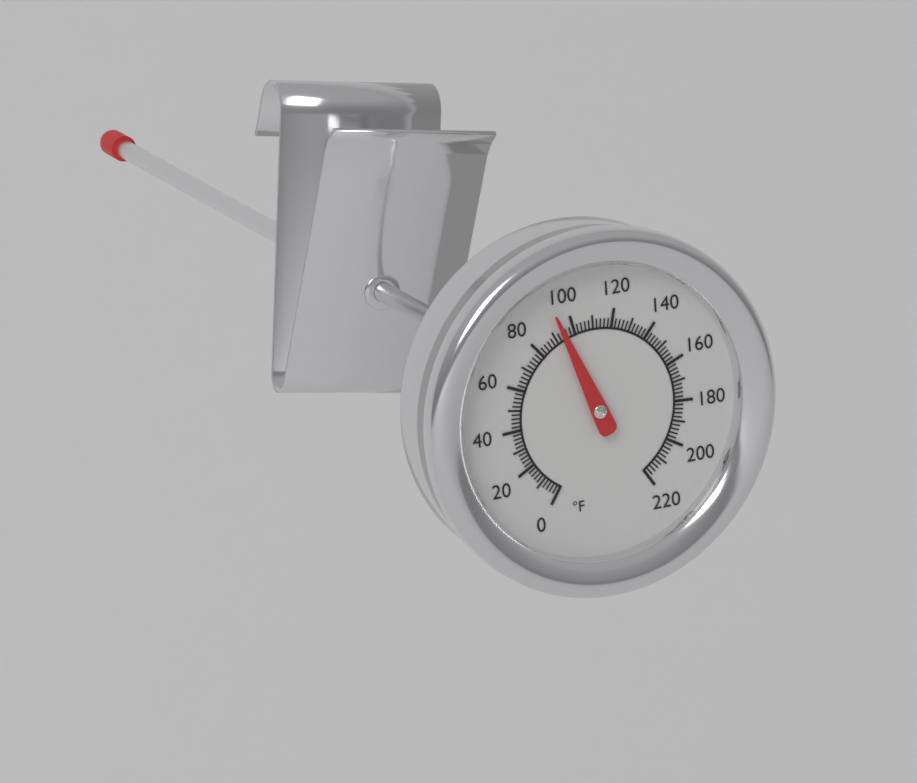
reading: 94 °F
